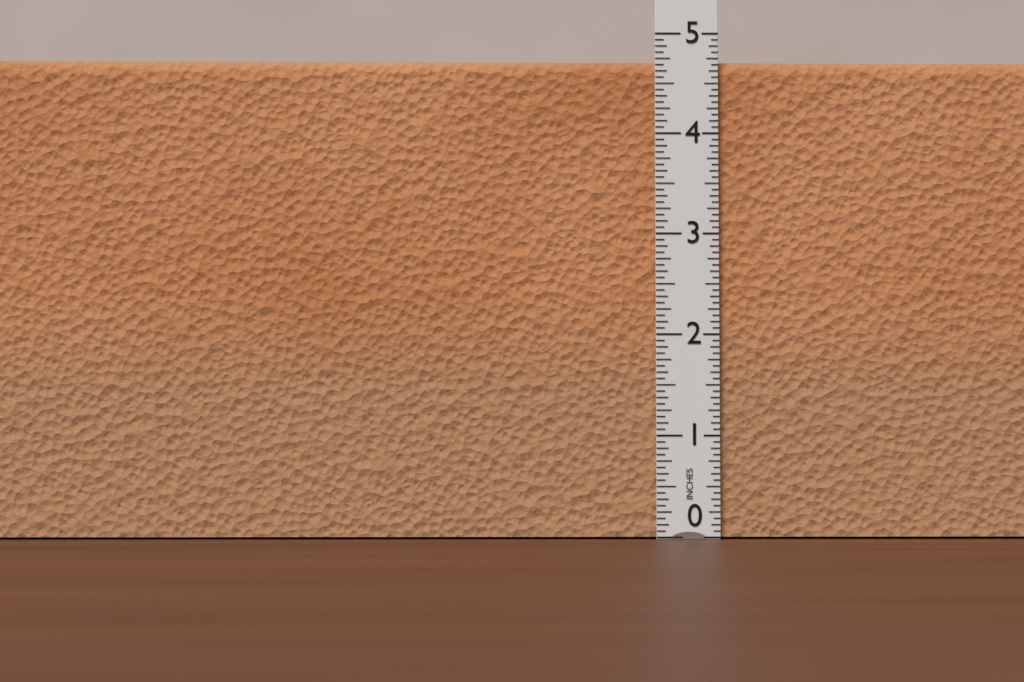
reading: 4.7500 in
